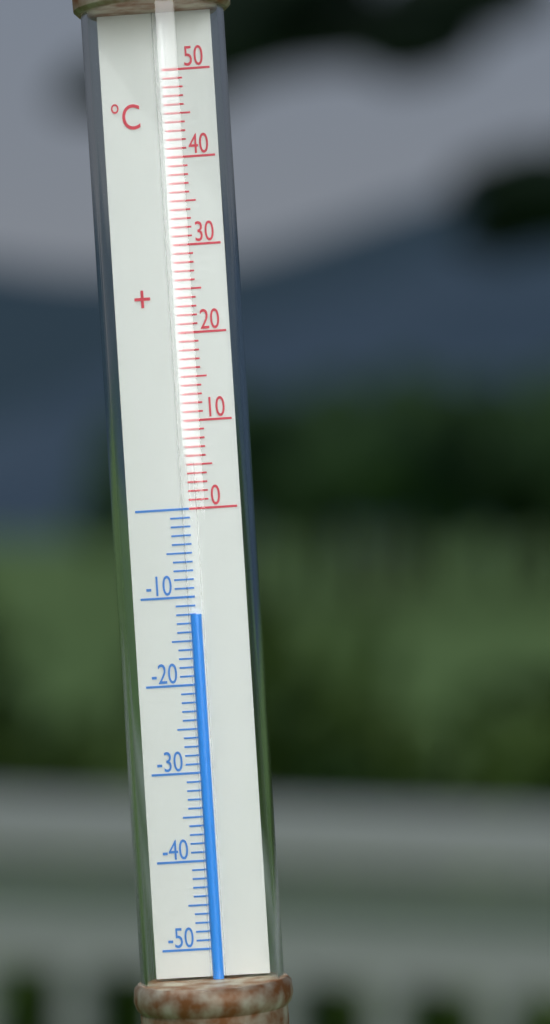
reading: -12 °C
